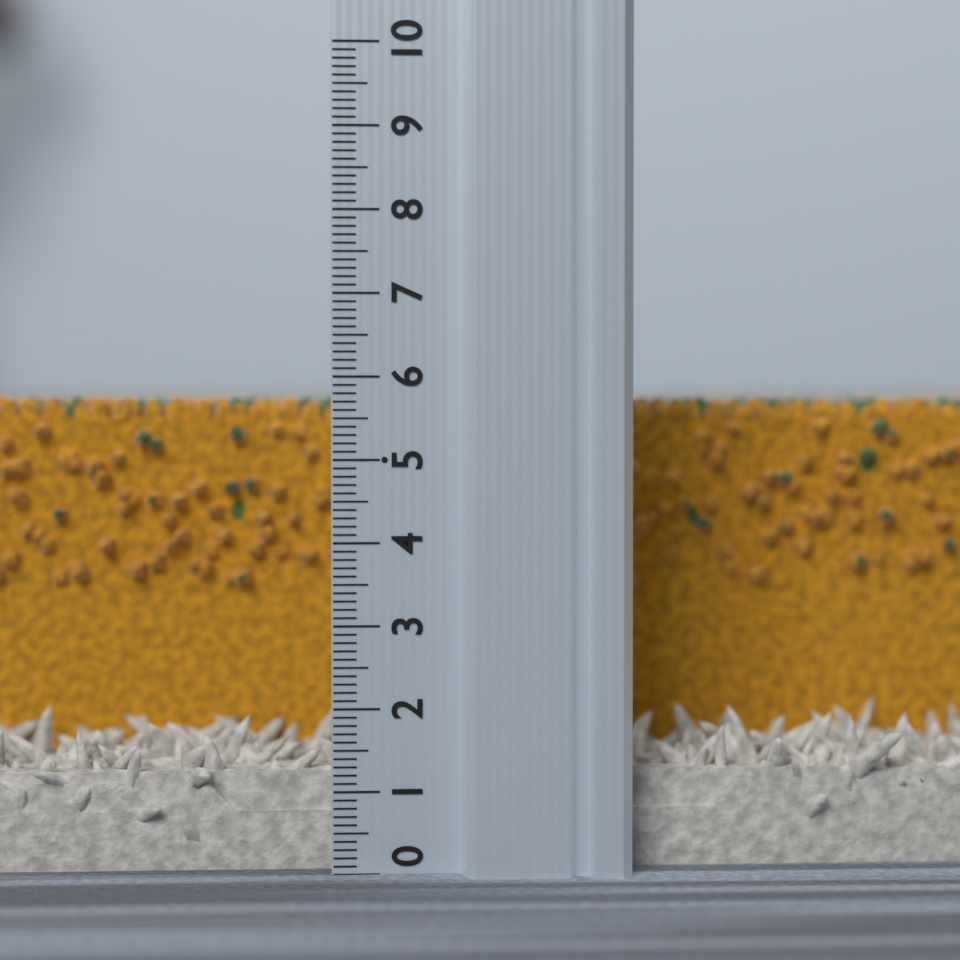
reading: 5.8 (no unit)
